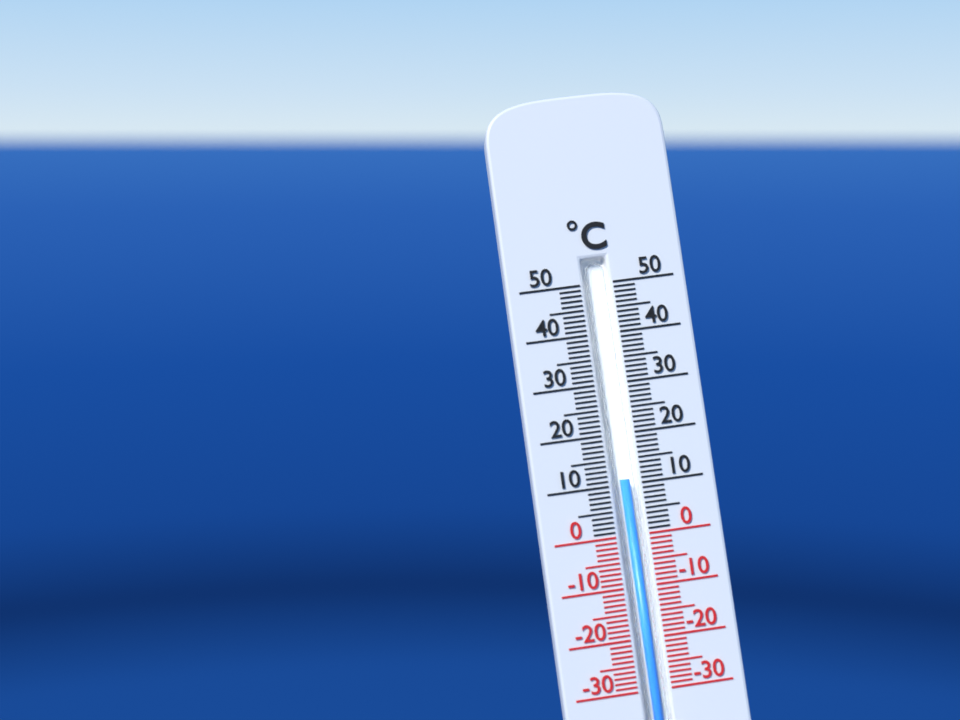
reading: 11 °C
